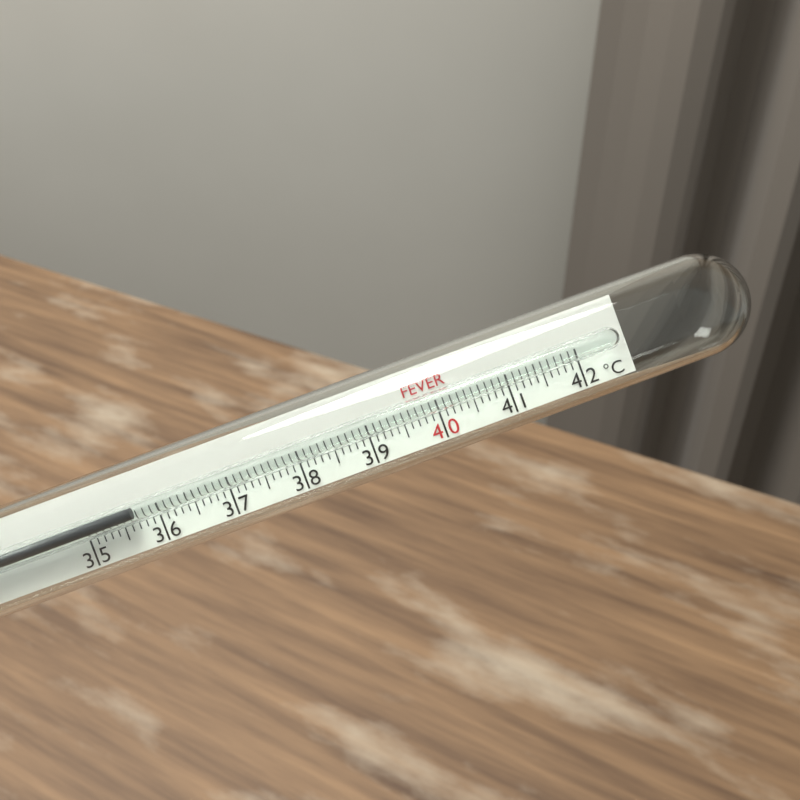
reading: 35.7 °C
